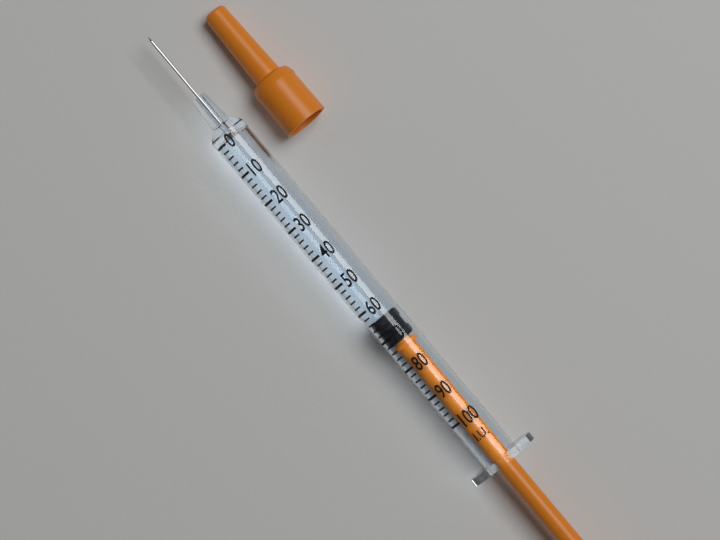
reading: 64 I.U.
